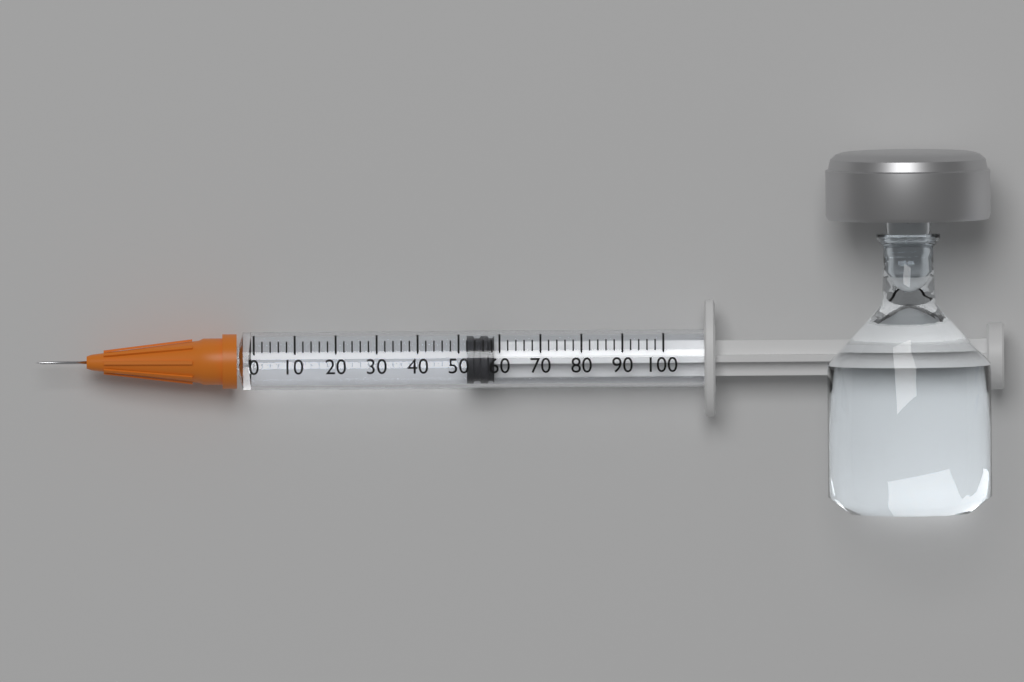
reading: 52 (no unit)
